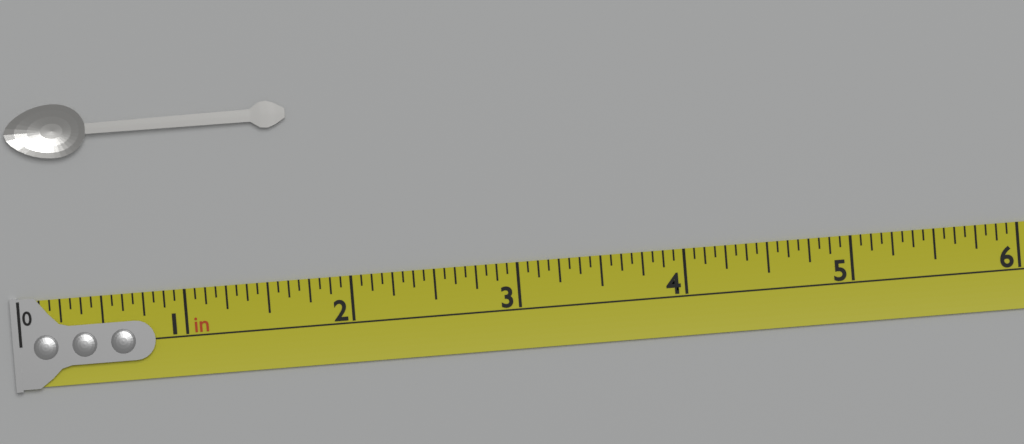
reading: 1.6875 in
